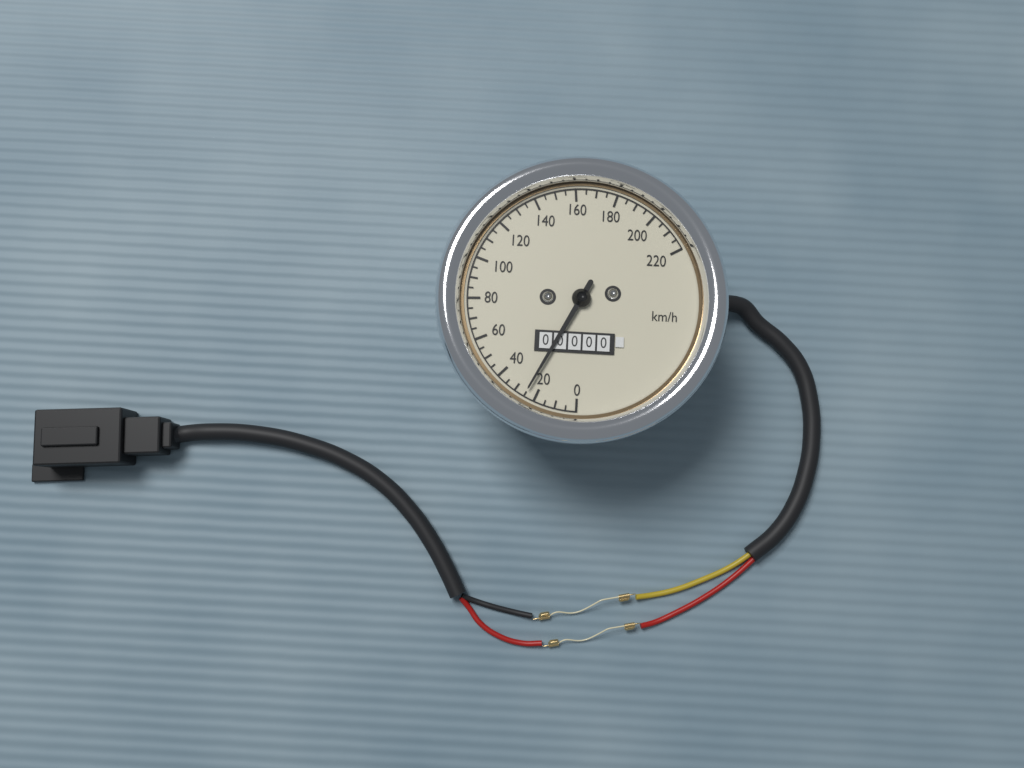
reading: 25 km/h
